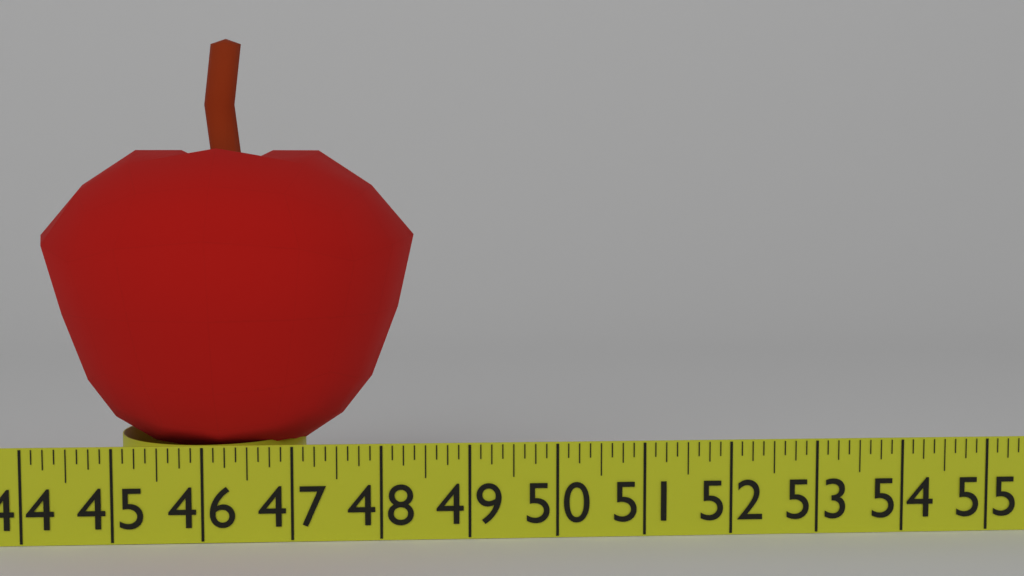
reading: 48.375 in
